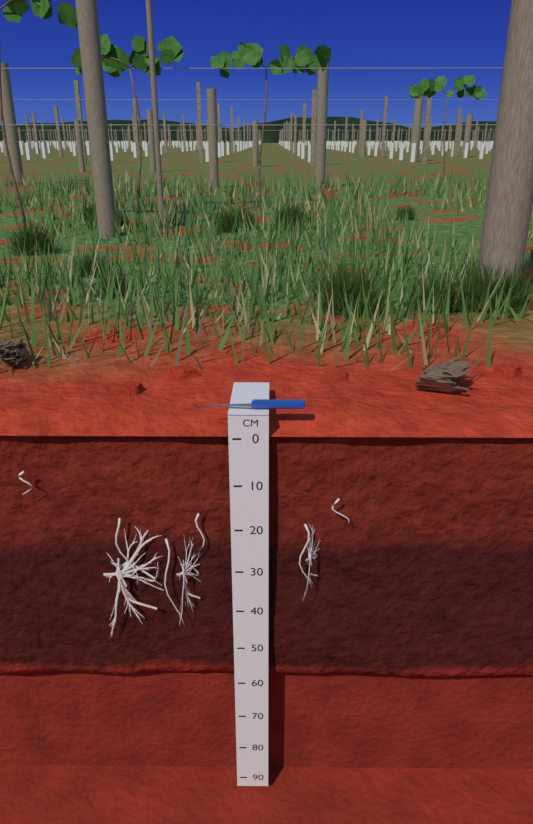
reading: 60 cm
